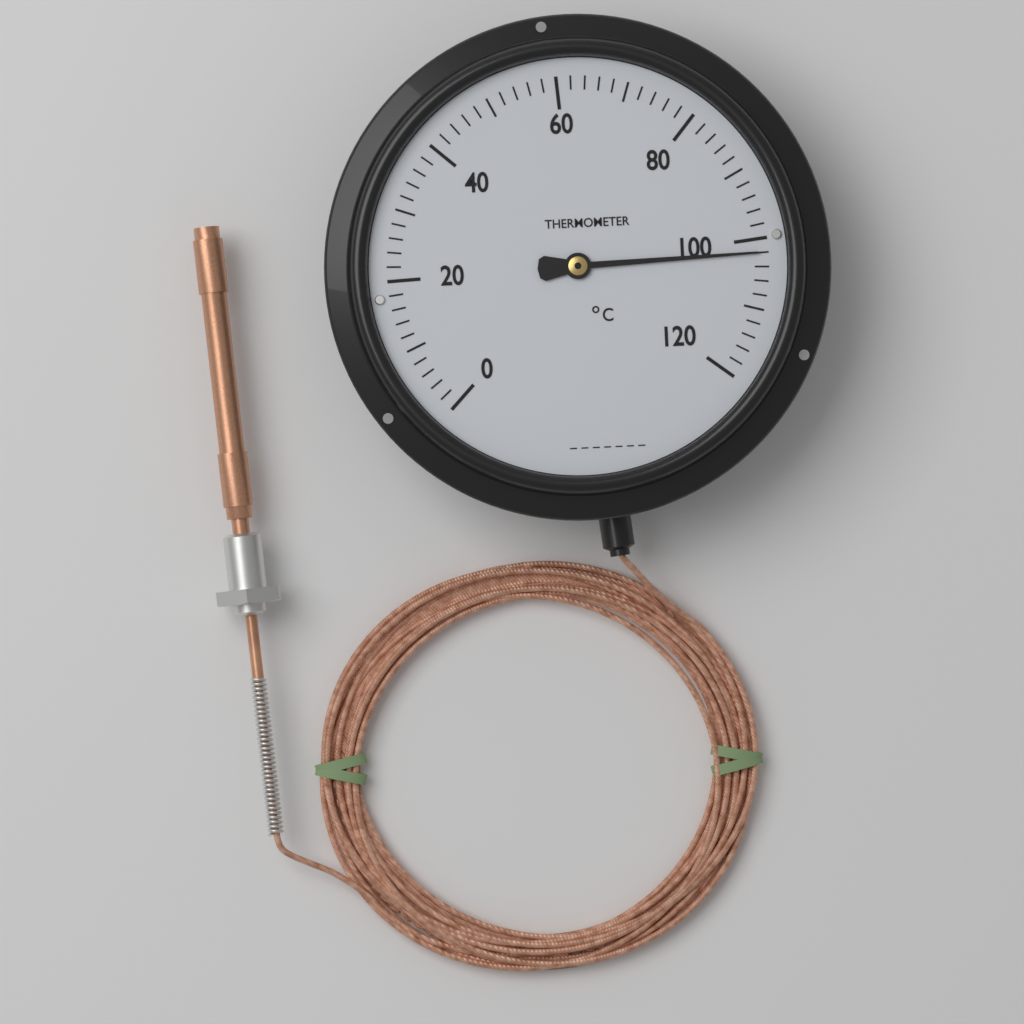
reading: 102 °C
